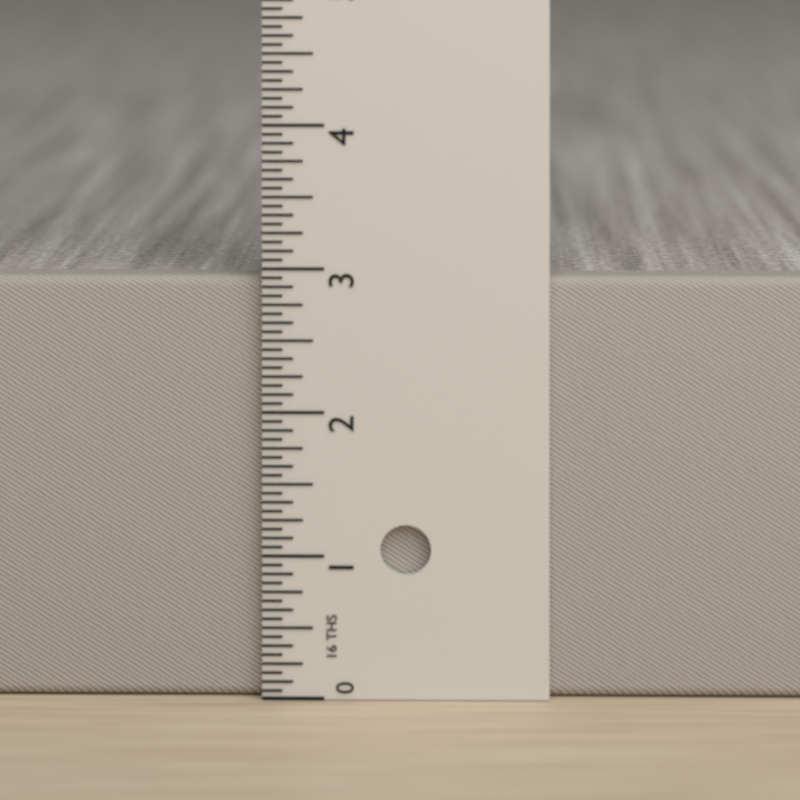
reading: 2.9375 in
